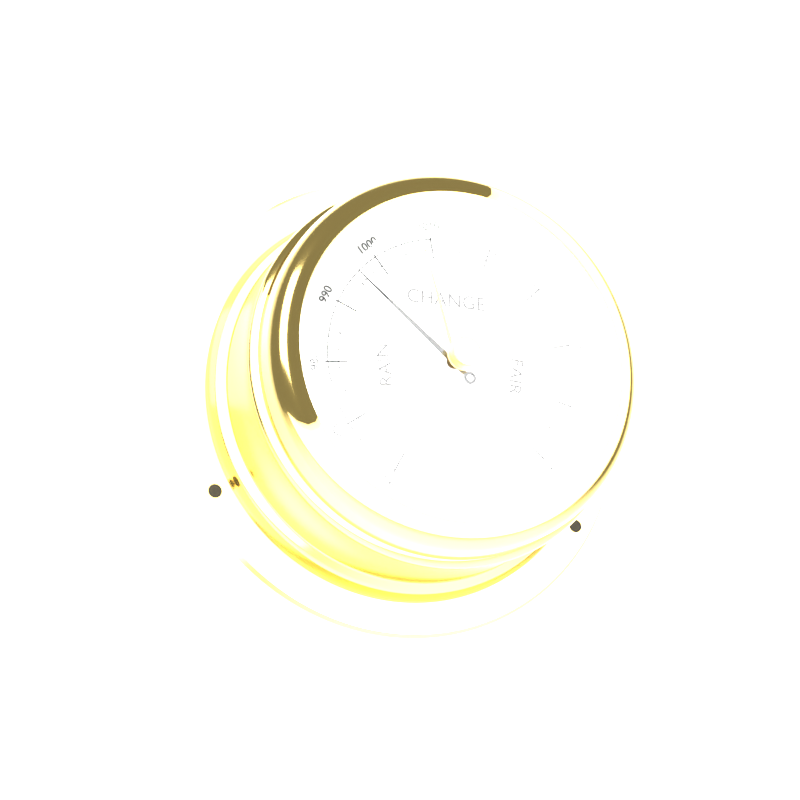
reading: 996 mbar
